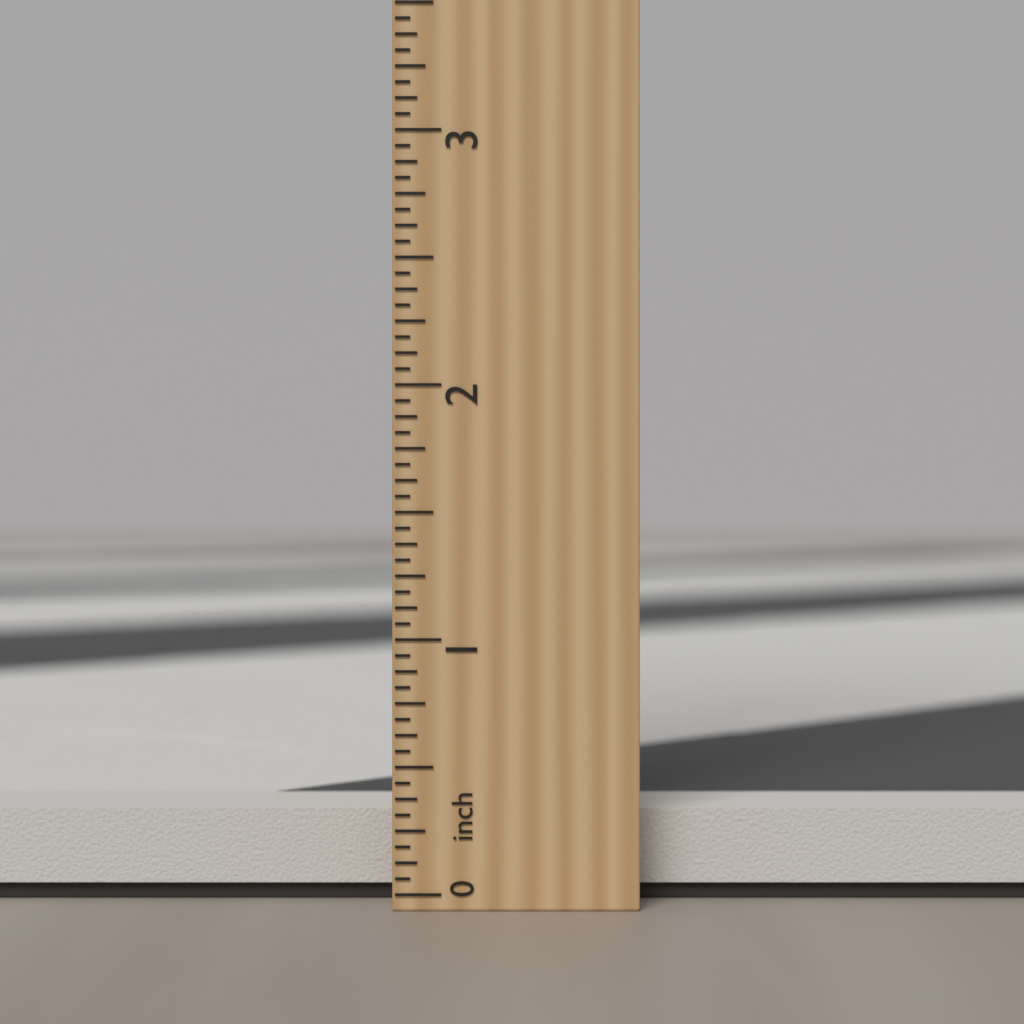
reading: 0.3000 inch
